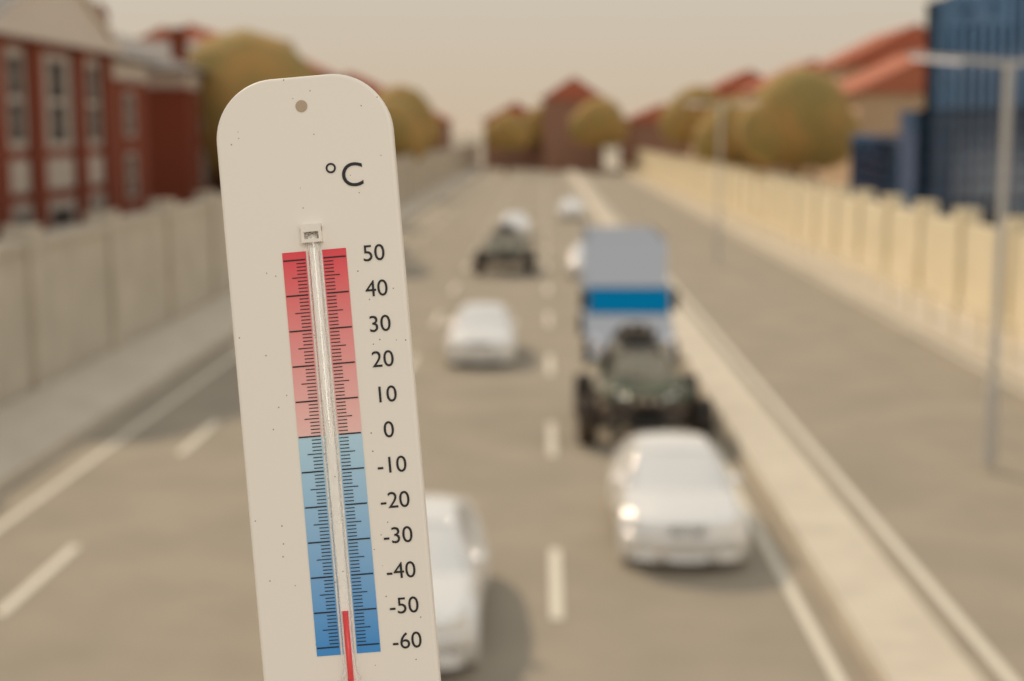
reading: -50 °C
